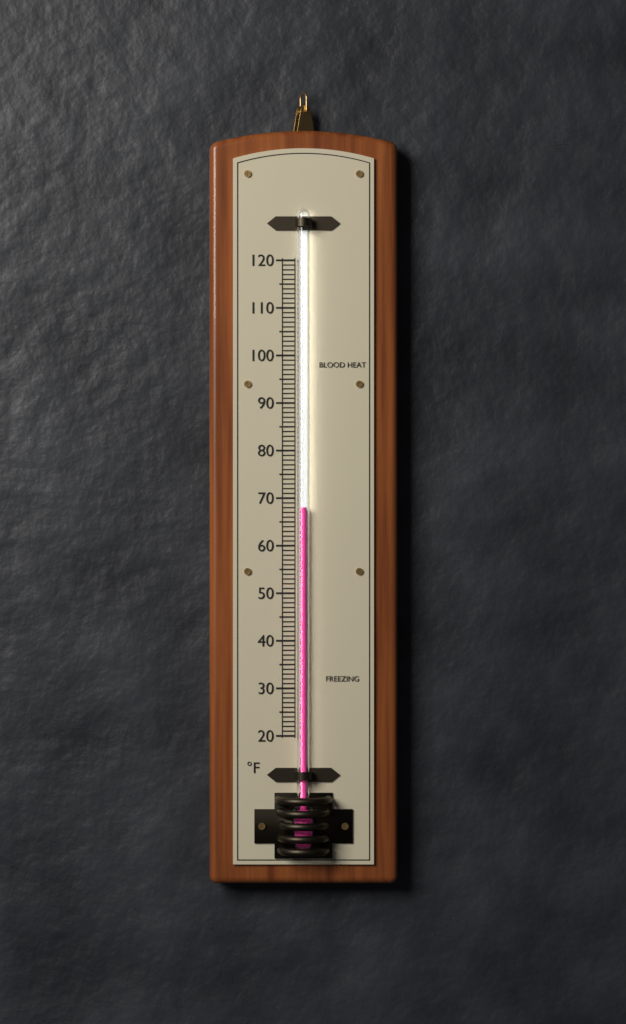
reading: 68 °F
